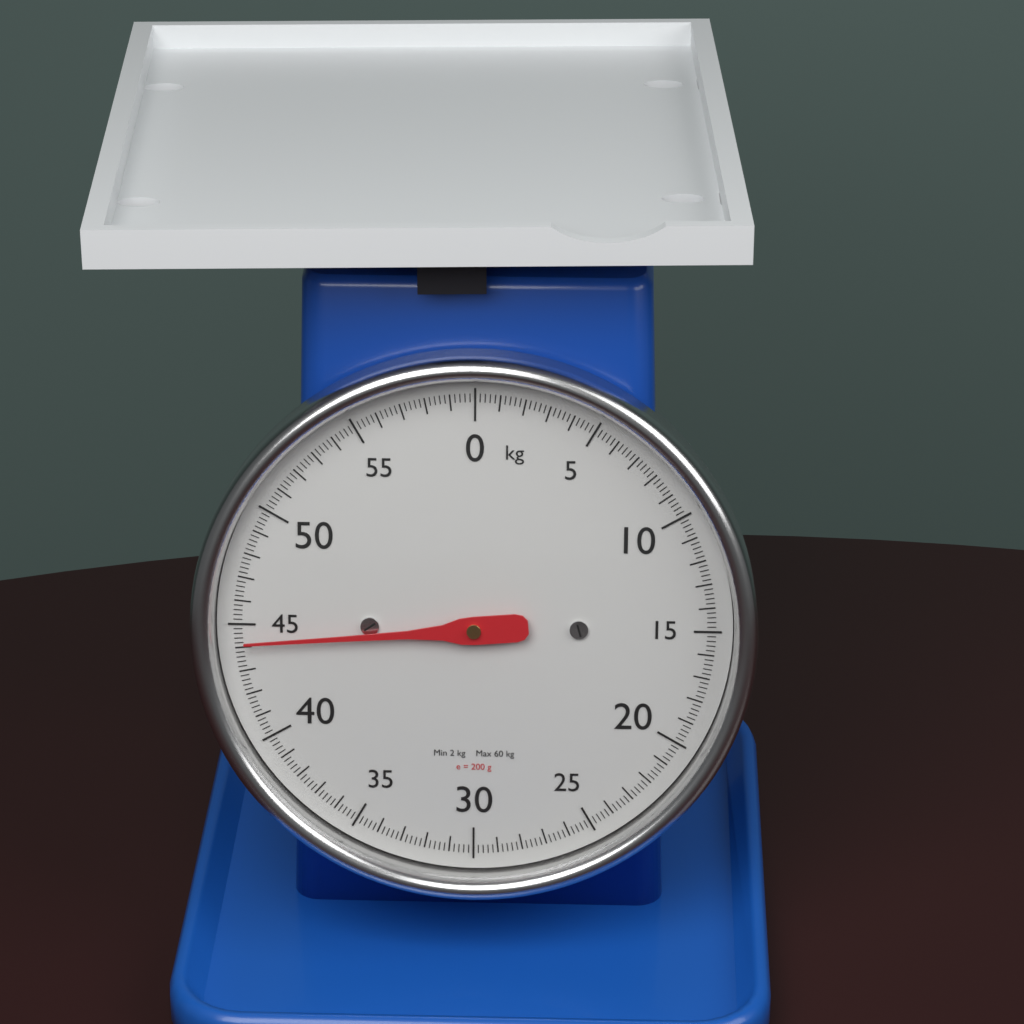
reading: 44.2 kg
